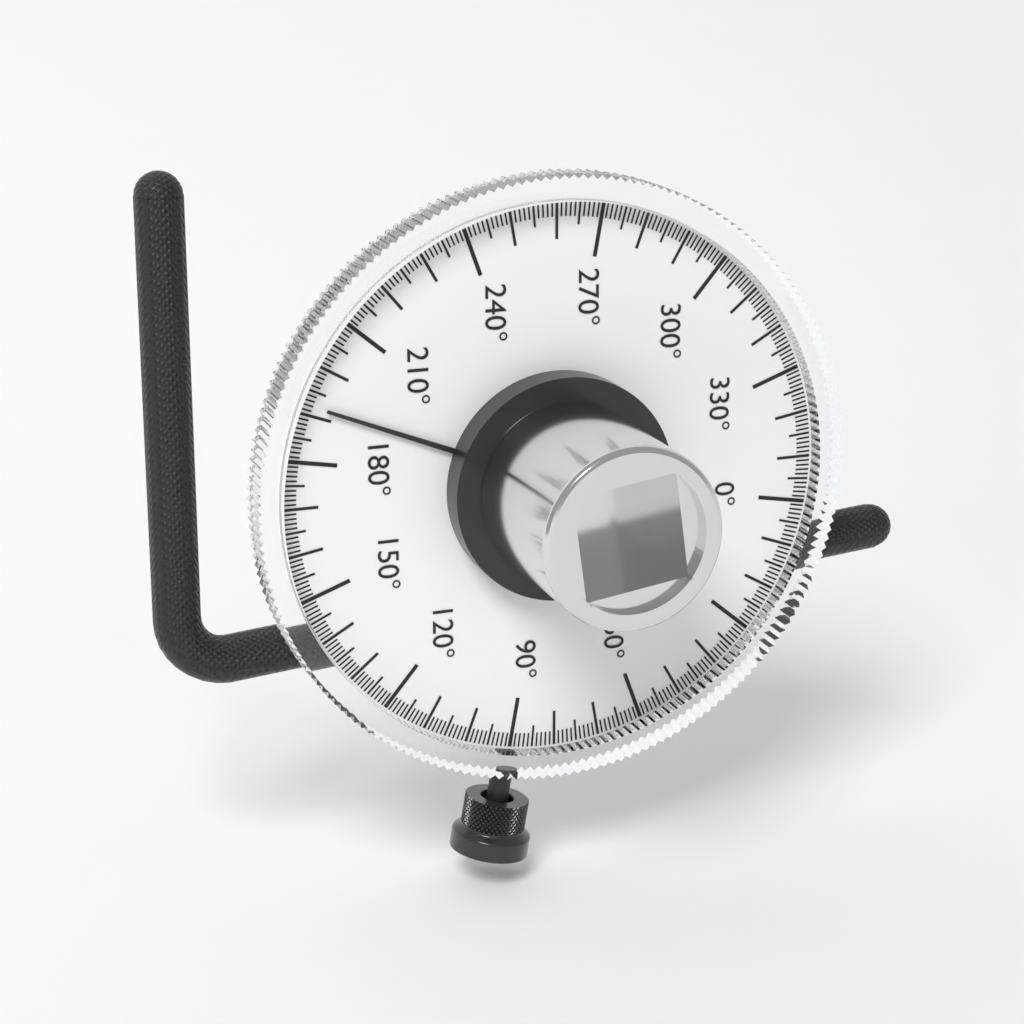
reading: 192 °
